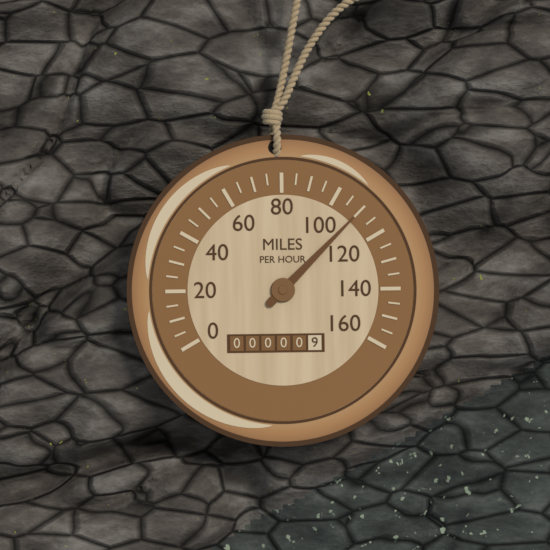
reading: 110 mph
